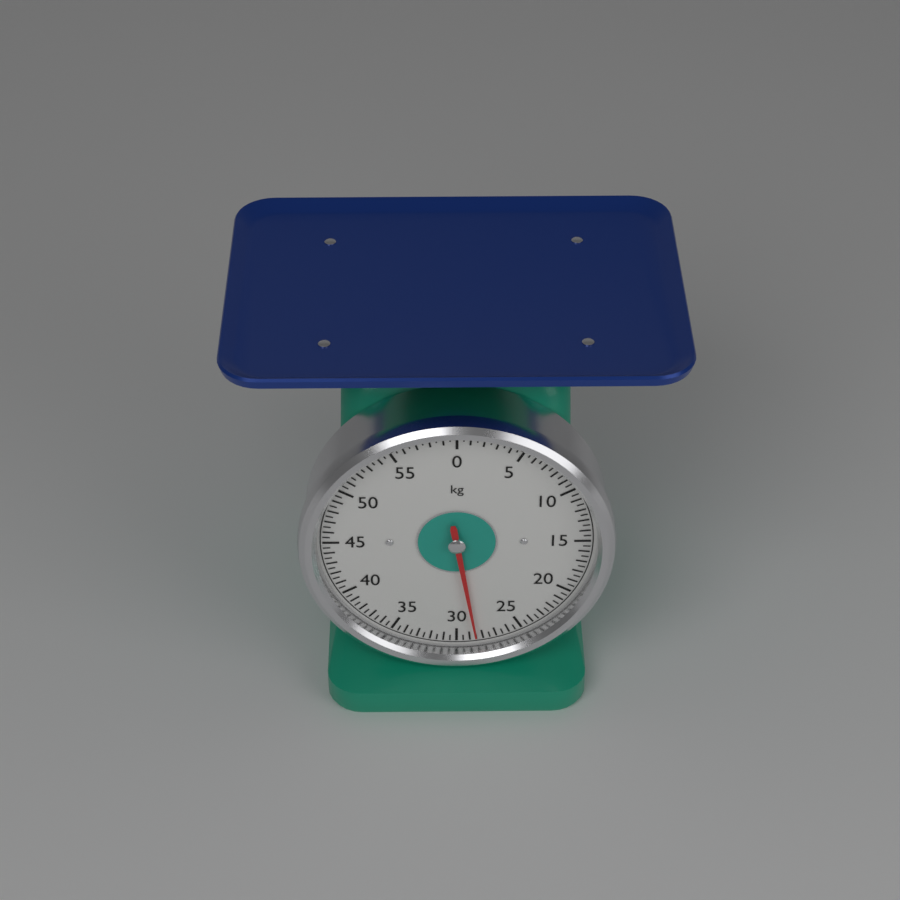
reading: 28.5 kg
